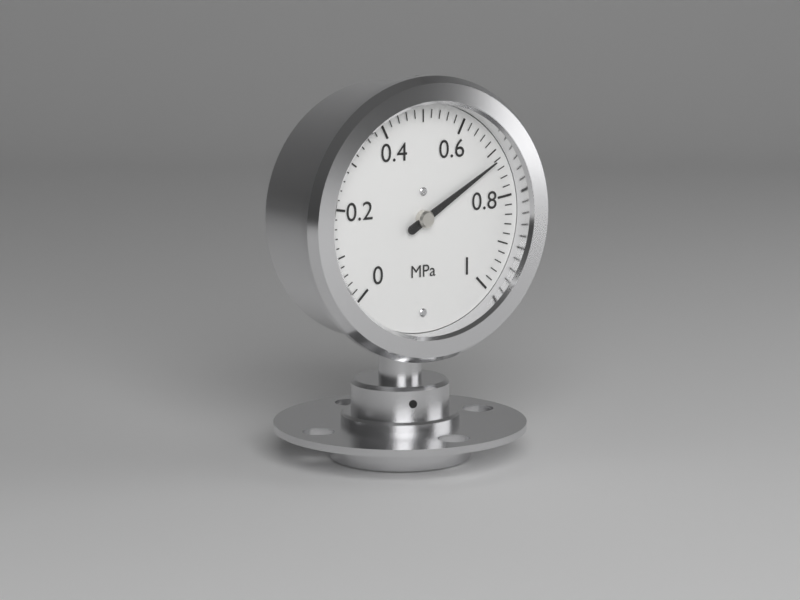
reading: 0.72 MPa
